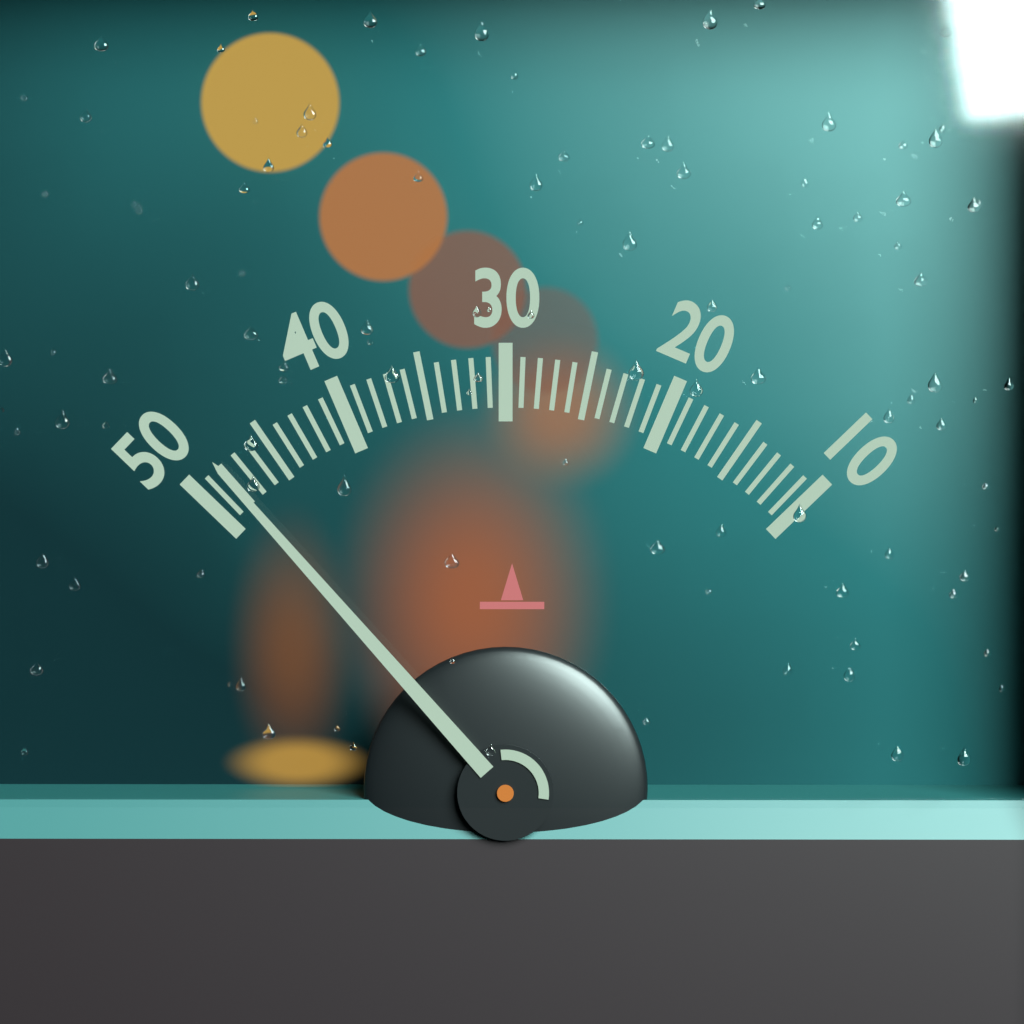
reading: 48 (no unit)
